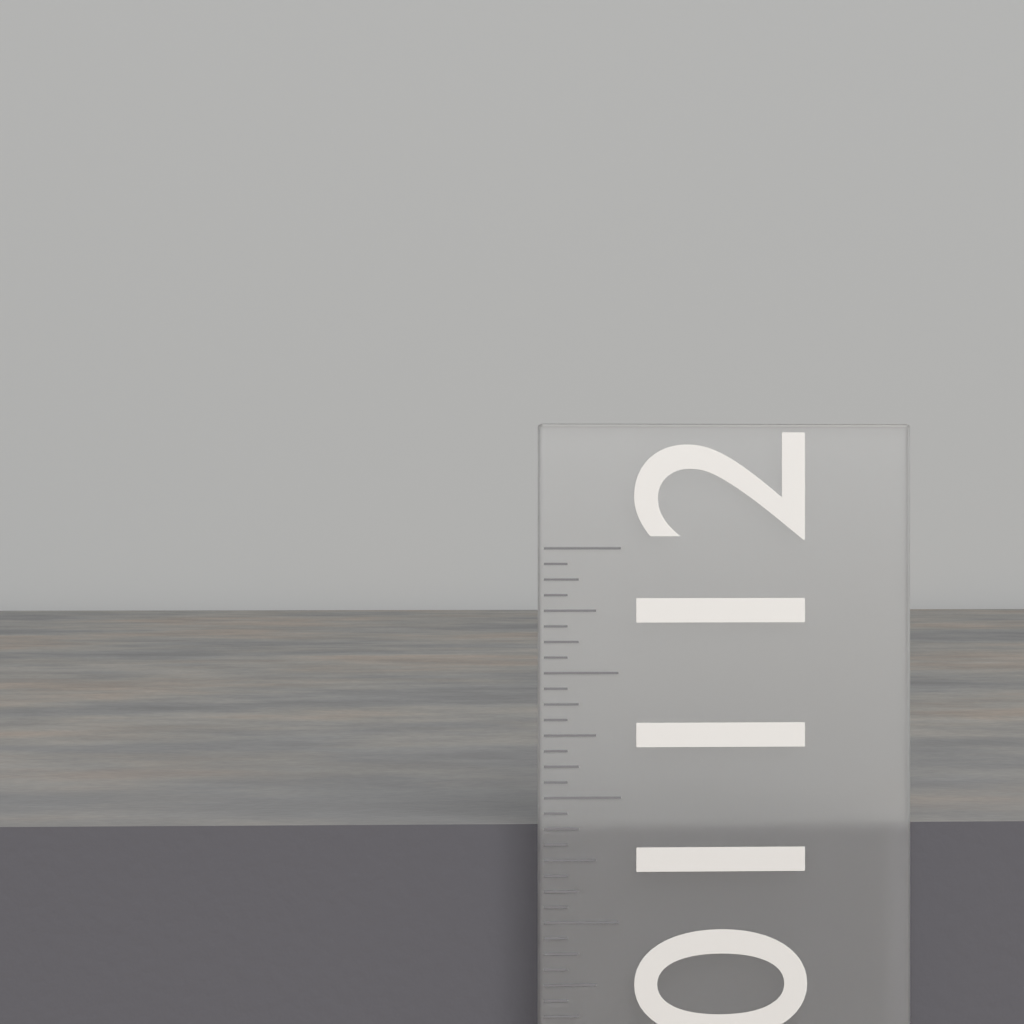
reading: 10.8750 in
